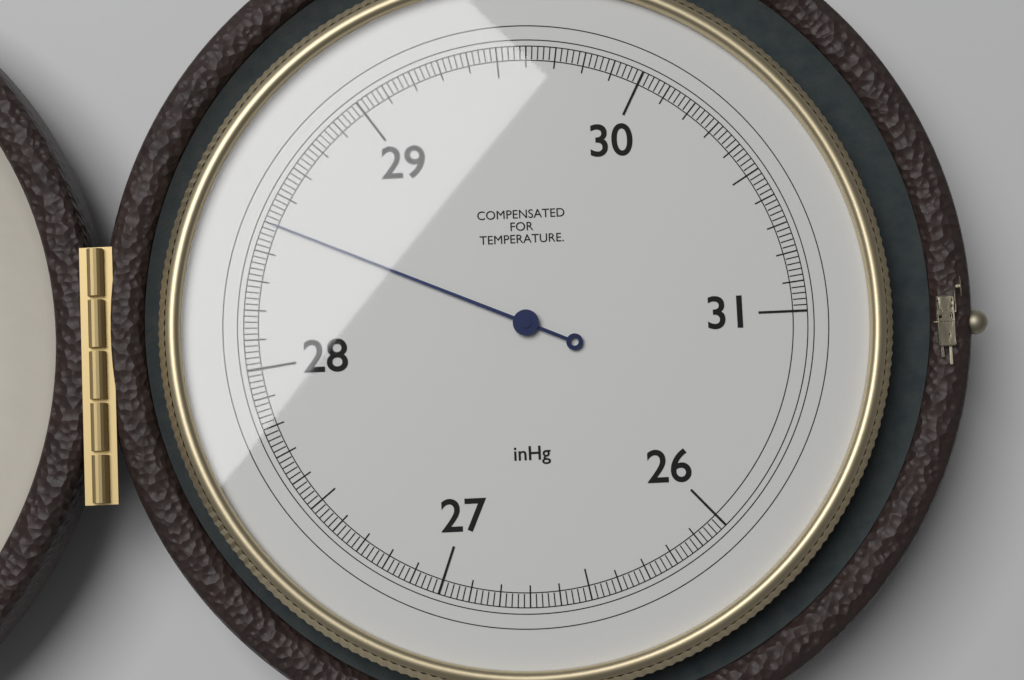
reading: 28.50 inHg
